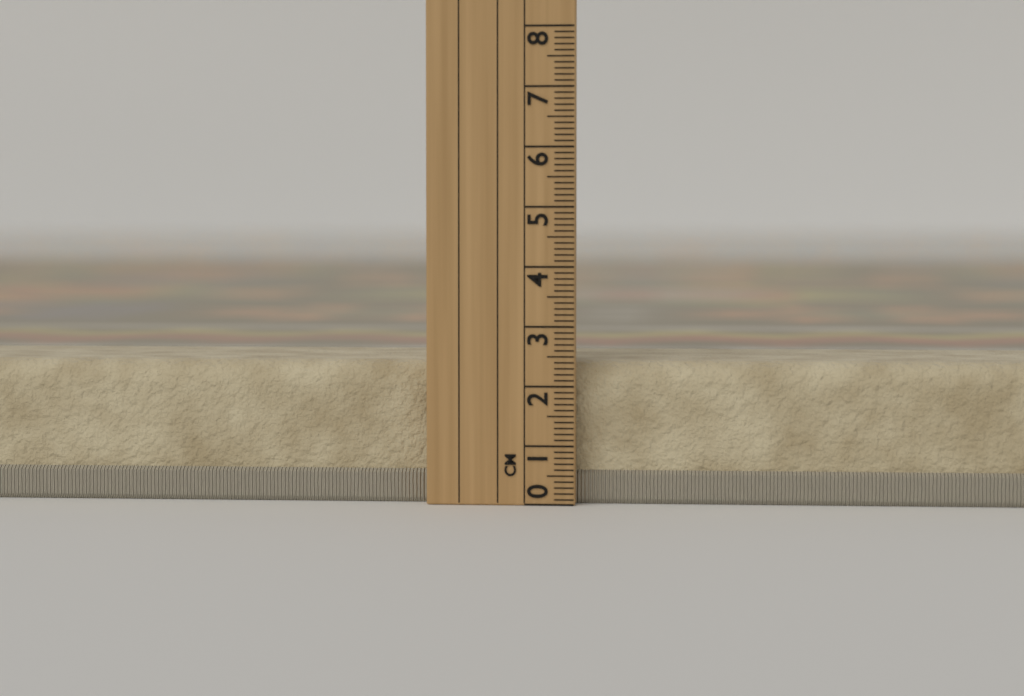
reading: 2.4 cm
